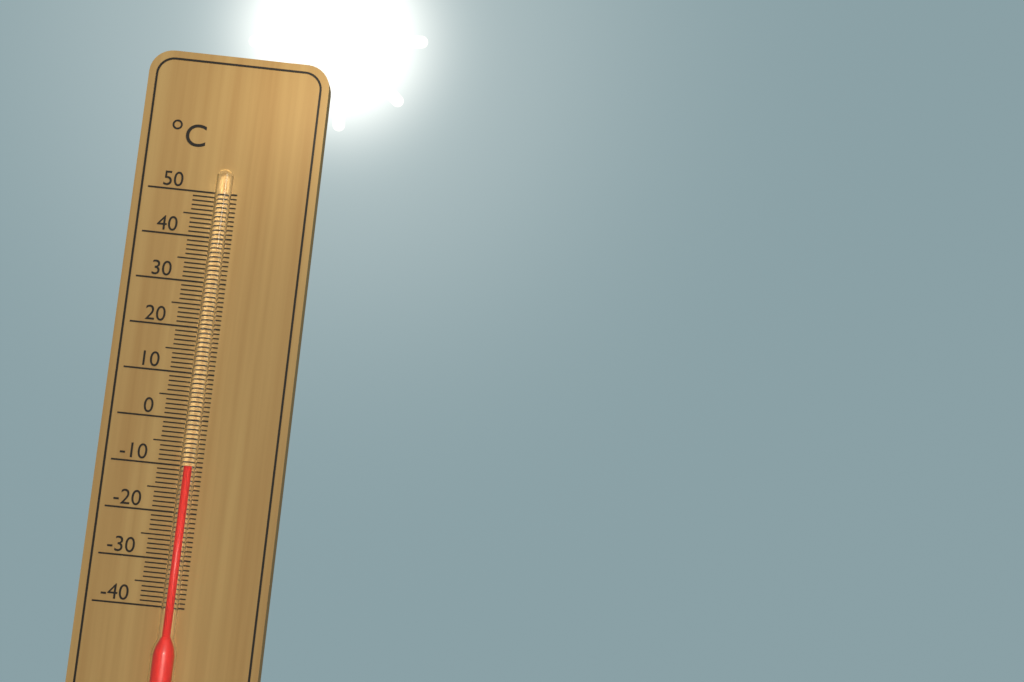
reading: -10 °C
